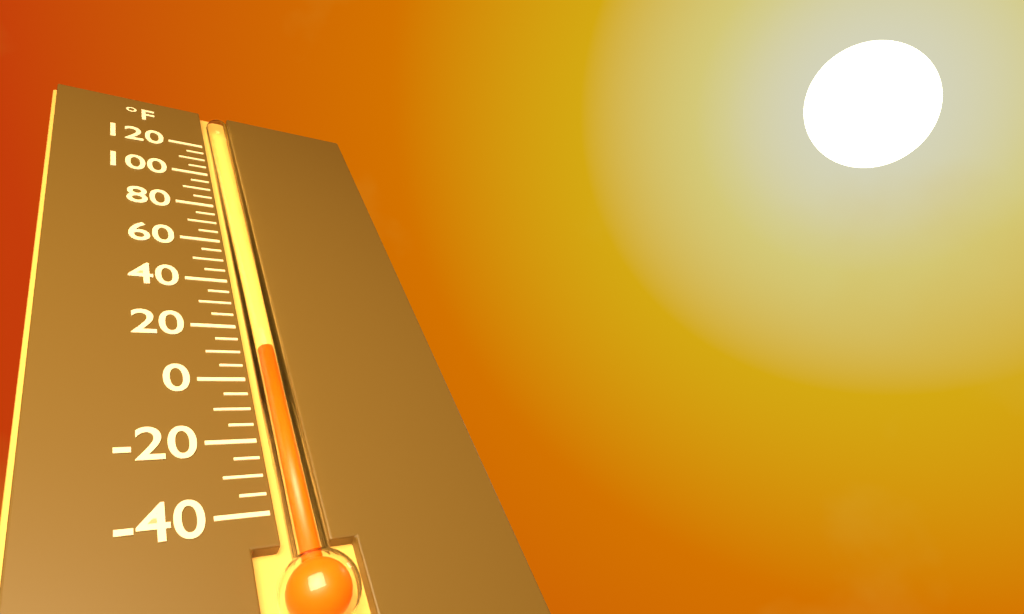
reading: 10 °F
